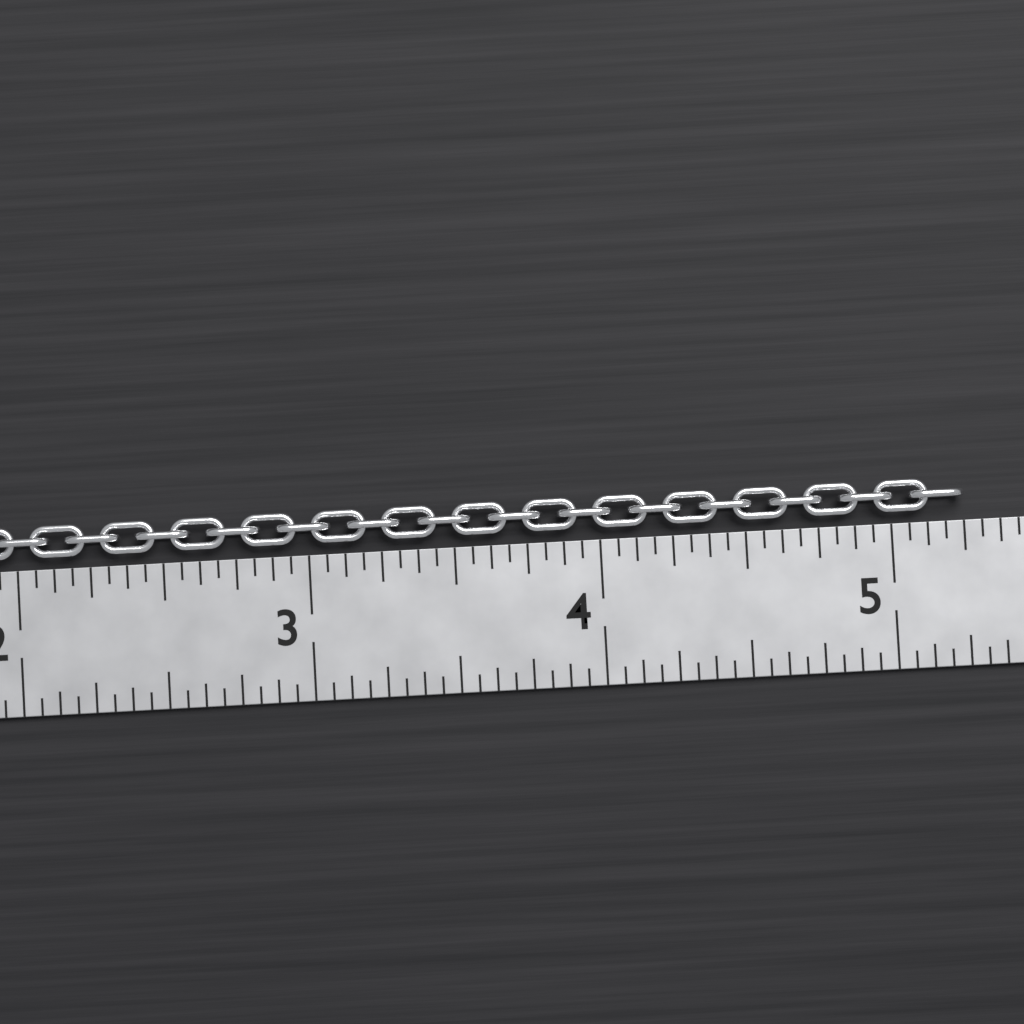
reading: 5.2500 in
